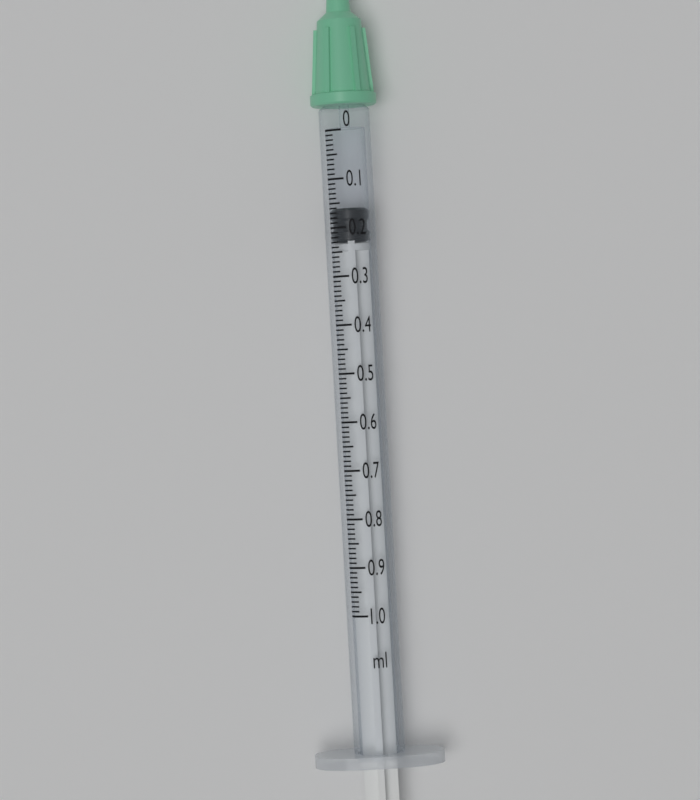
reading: 0.16 ml
